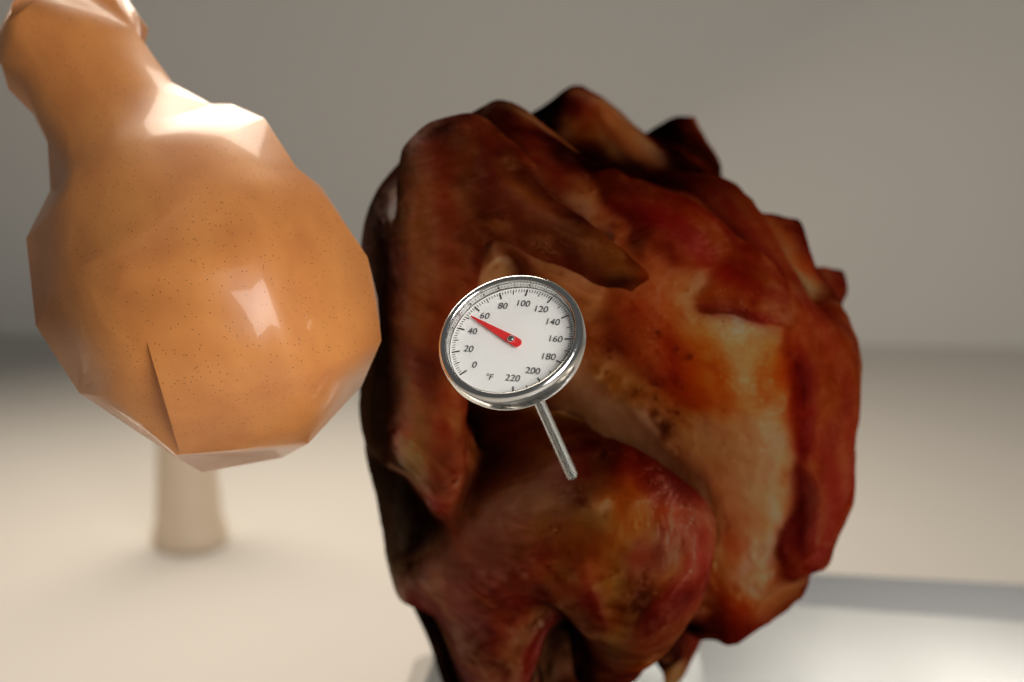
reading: 52 °F
